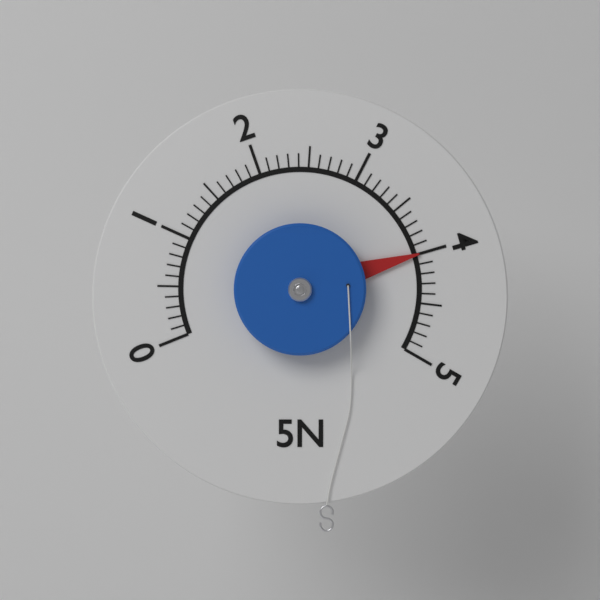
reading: 4.0 N
